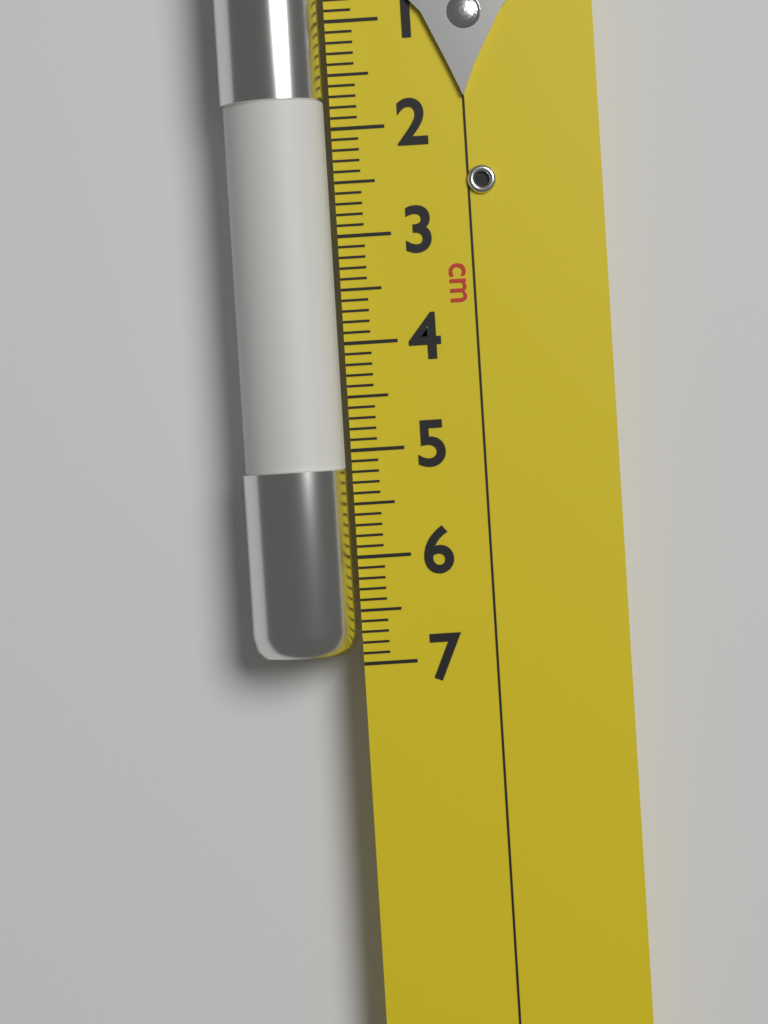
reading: 6.9 cm
